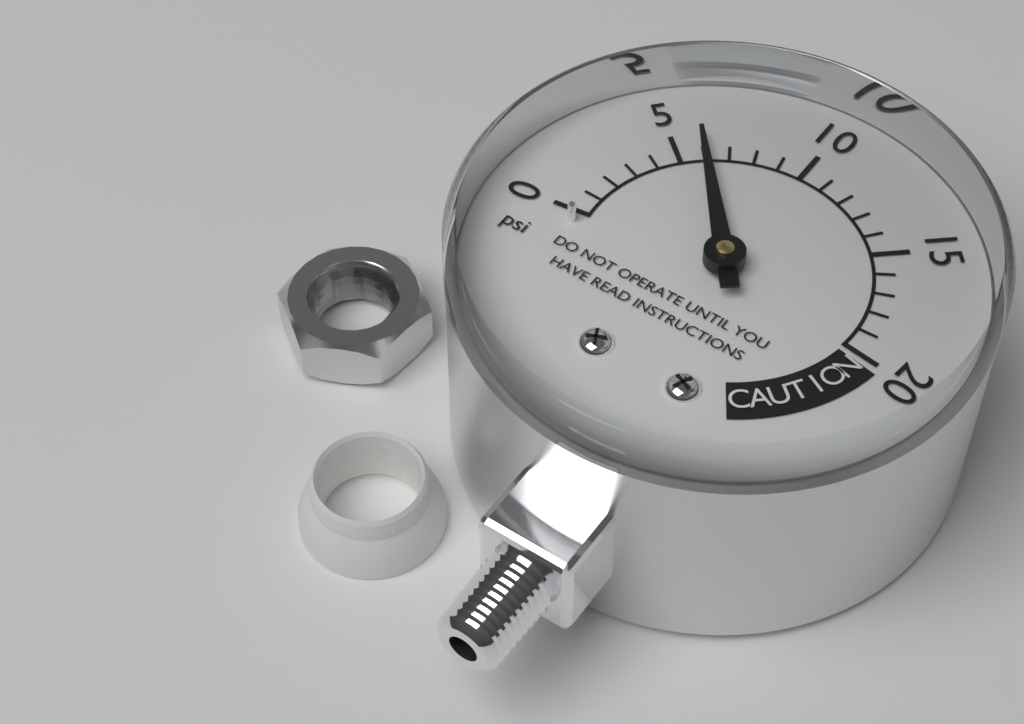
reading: 6 psi
